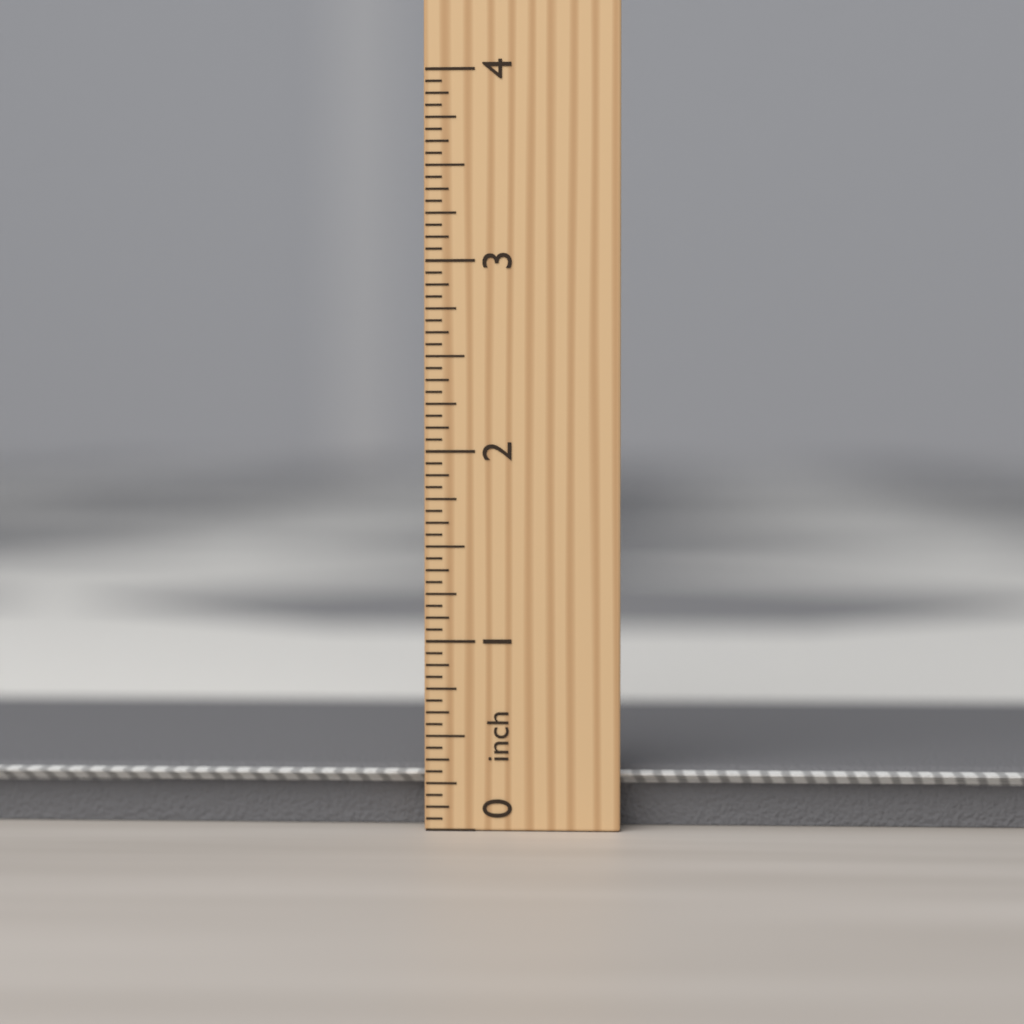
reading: 0.3125 inch
